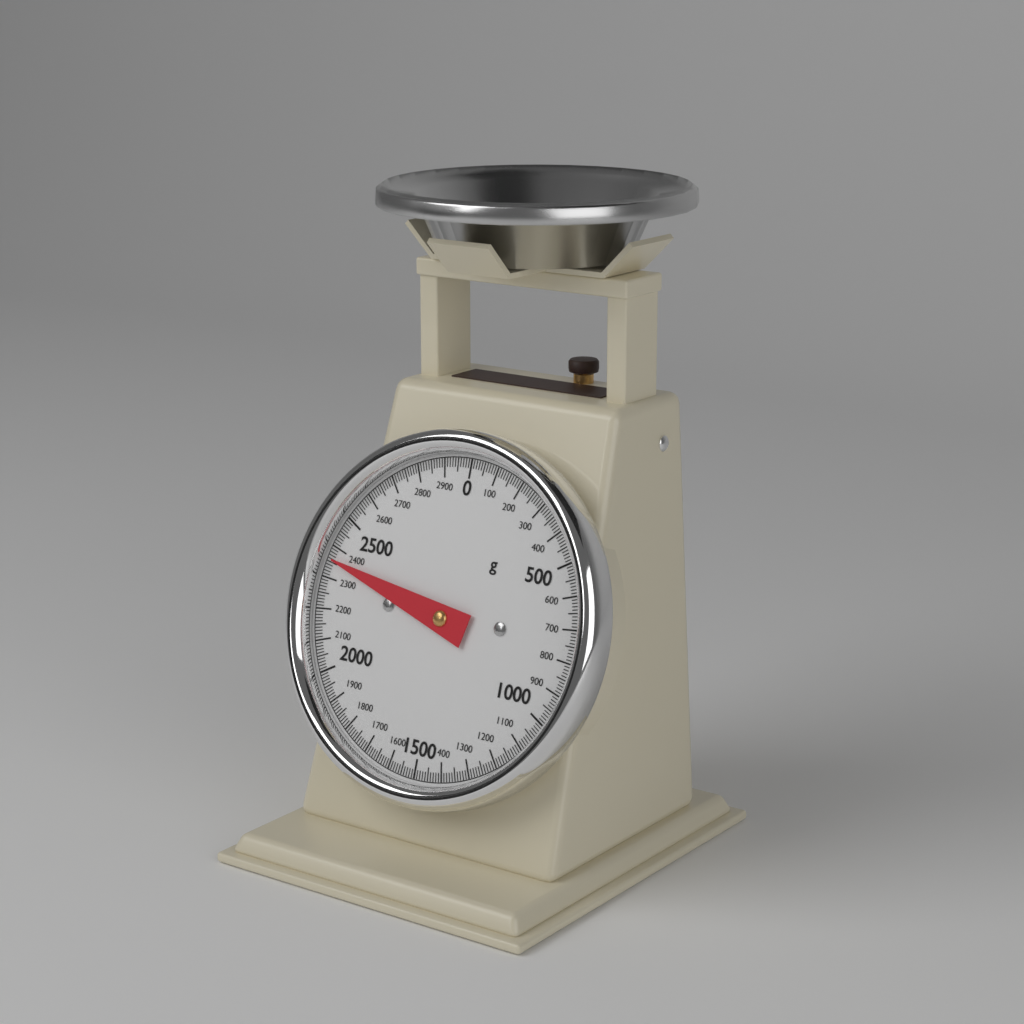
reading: 2360 g
